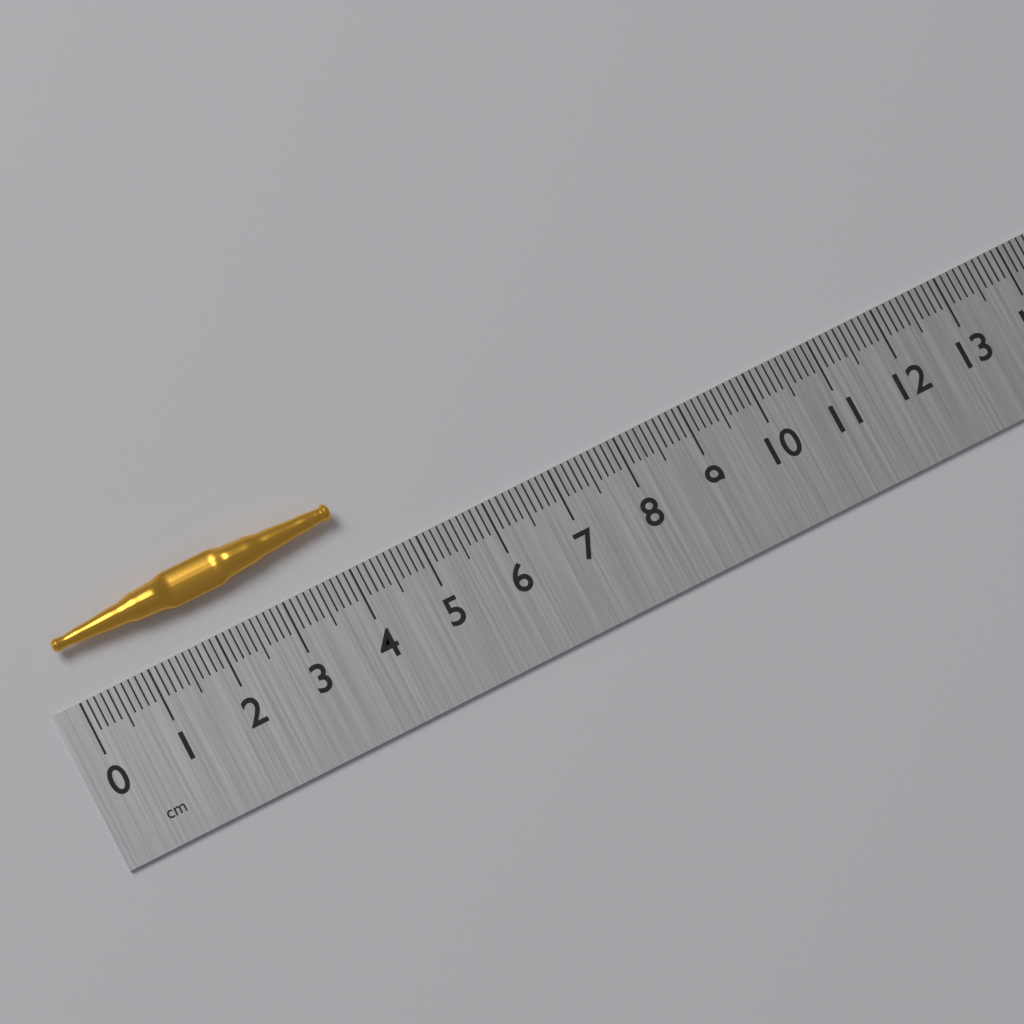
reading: 4.1 cm
